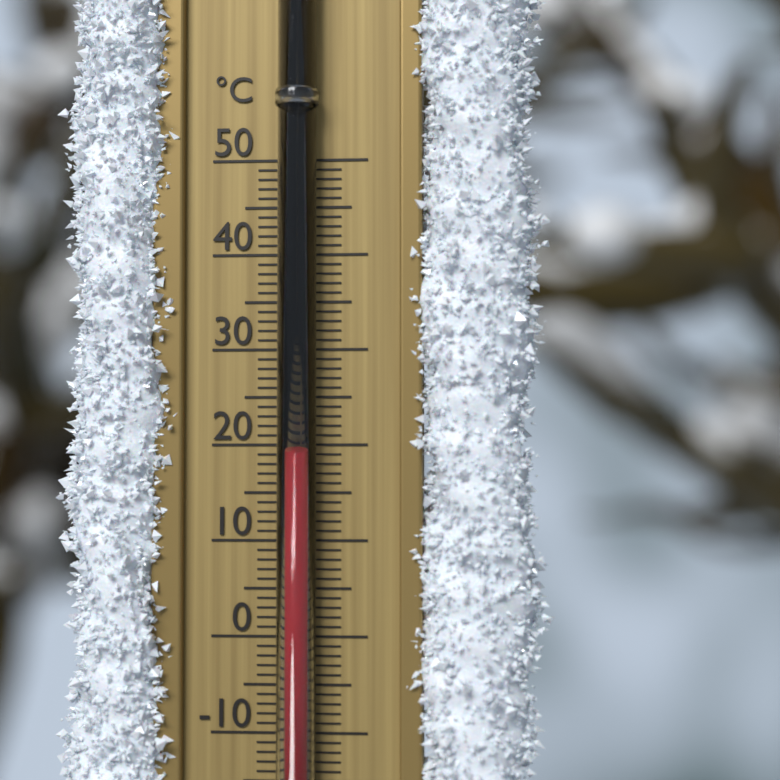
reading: 19 °C
